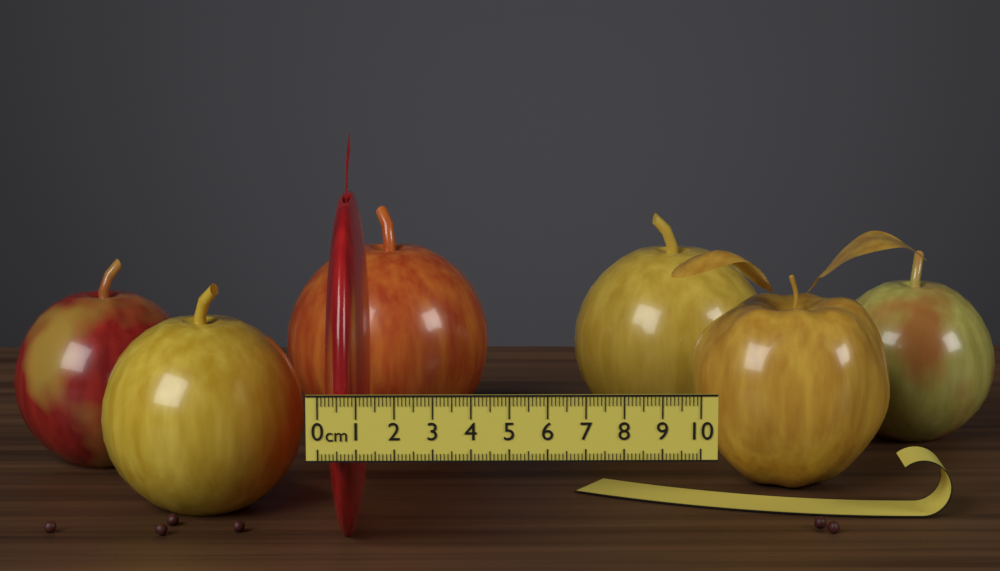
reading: 1.2 cm
